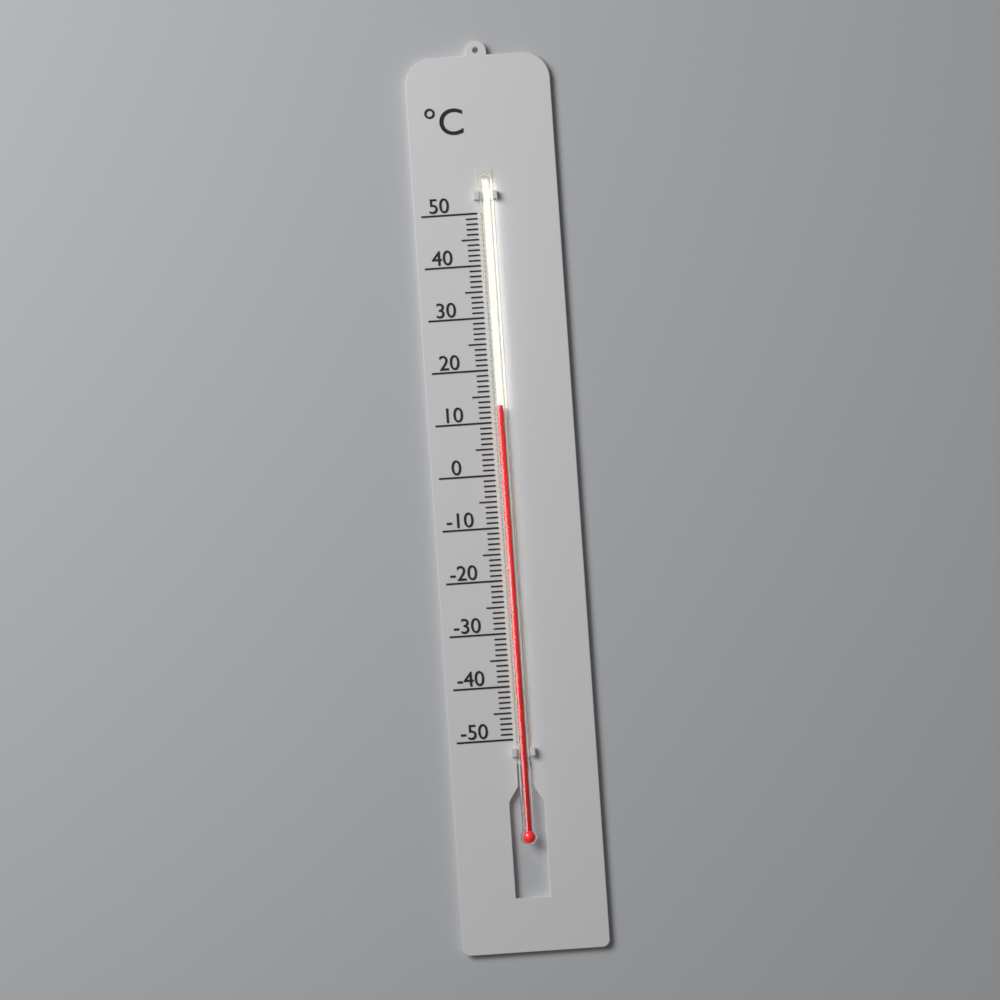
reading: 13 °C
